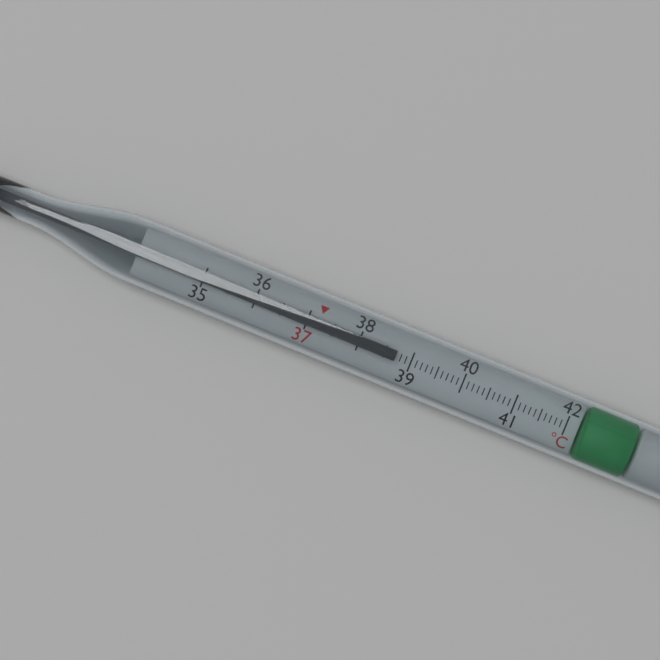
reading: 38.7 °C
